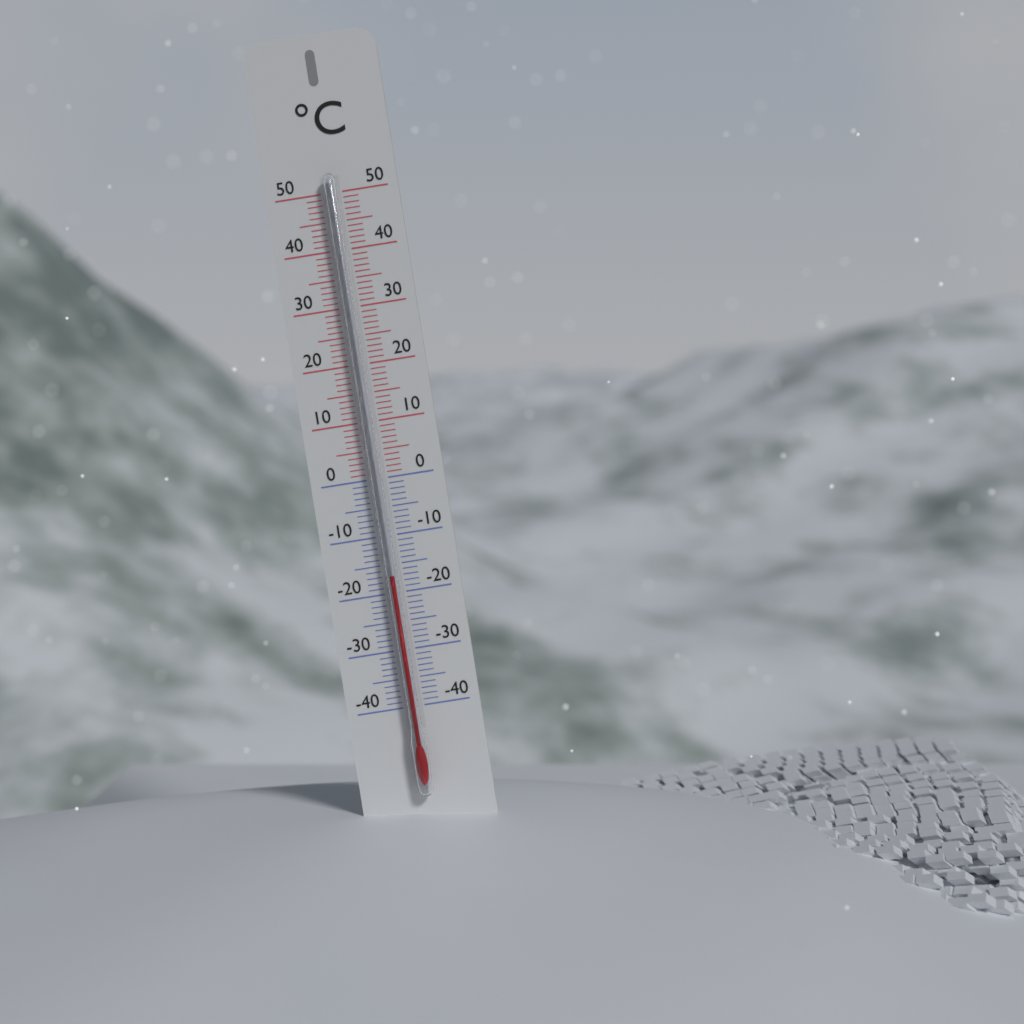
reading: -17 °C
